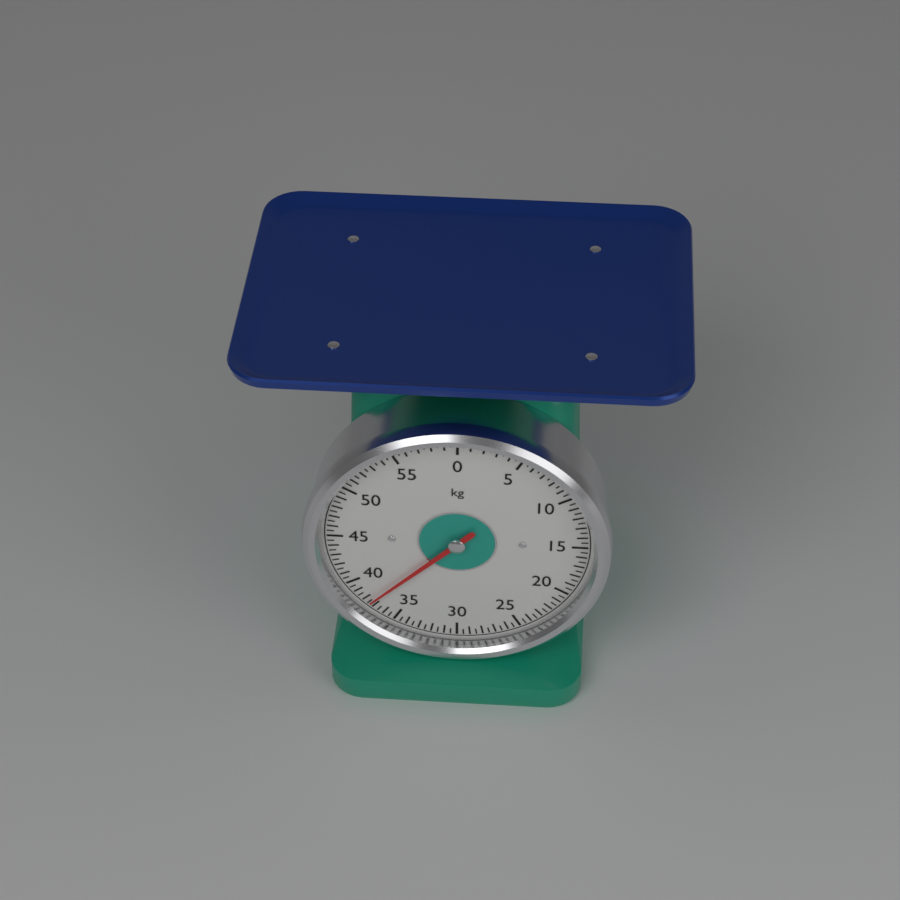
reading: 37.5 kg
